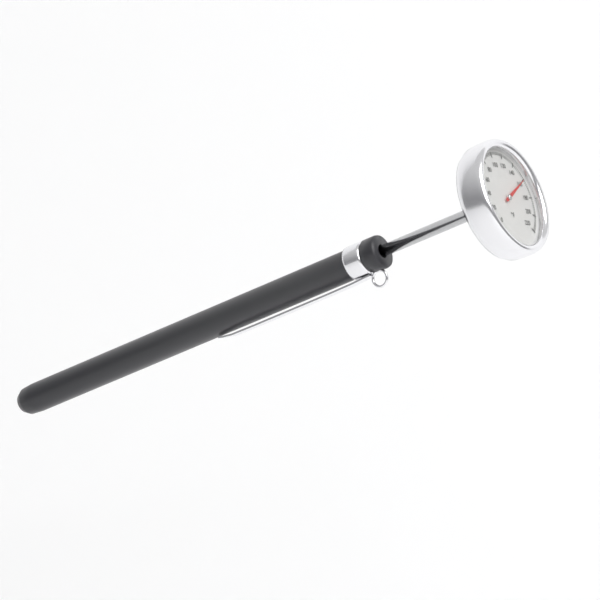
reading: 160 °F
